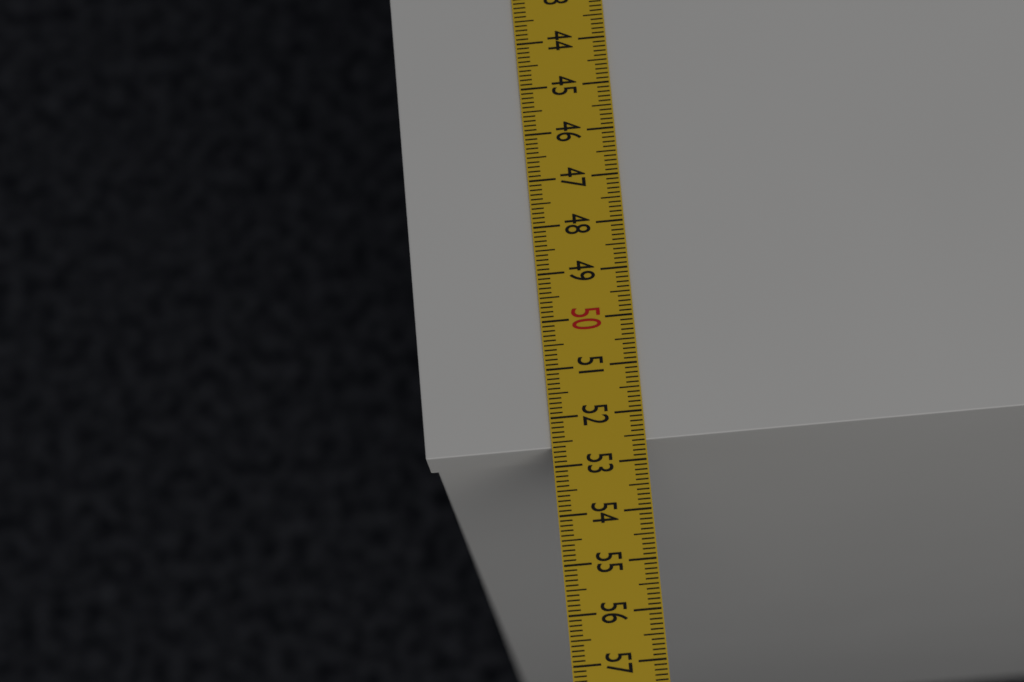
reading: 52.6 cm
